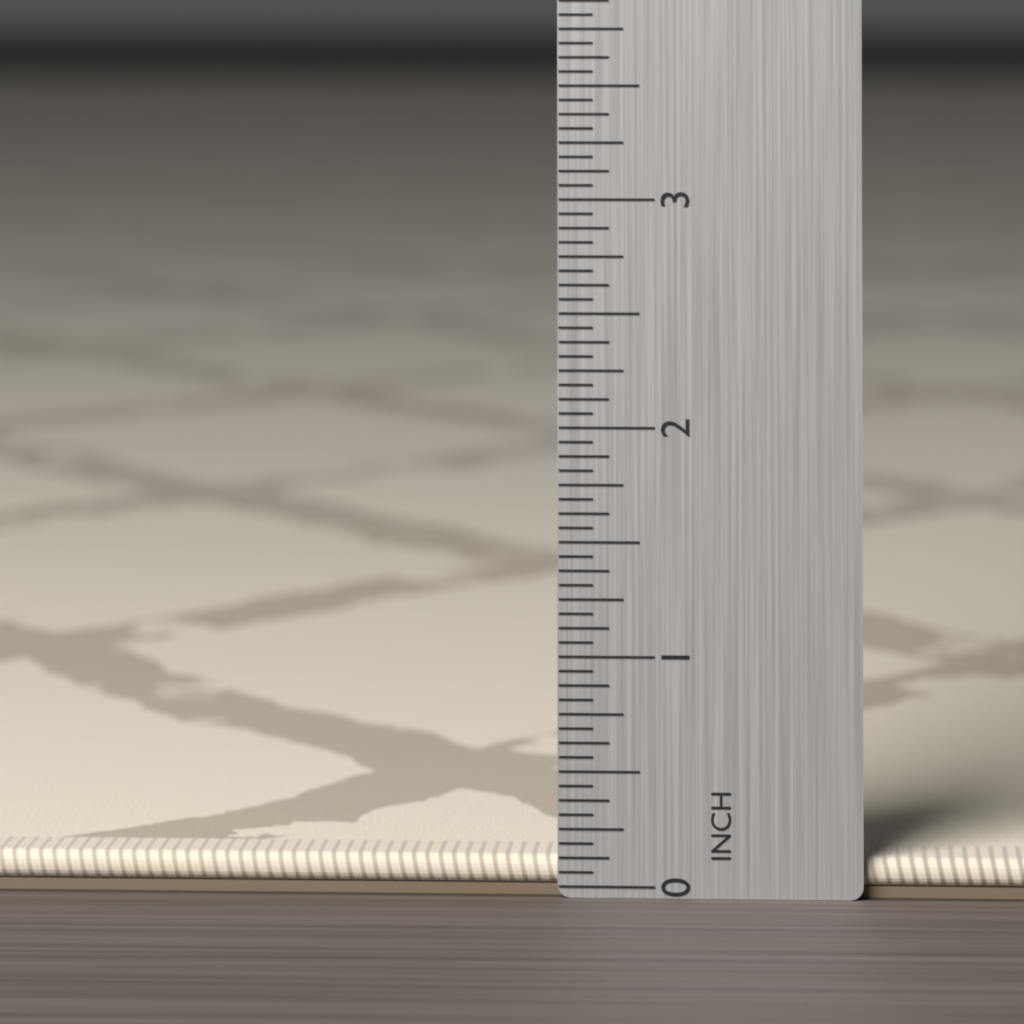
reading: 0.1250 in
